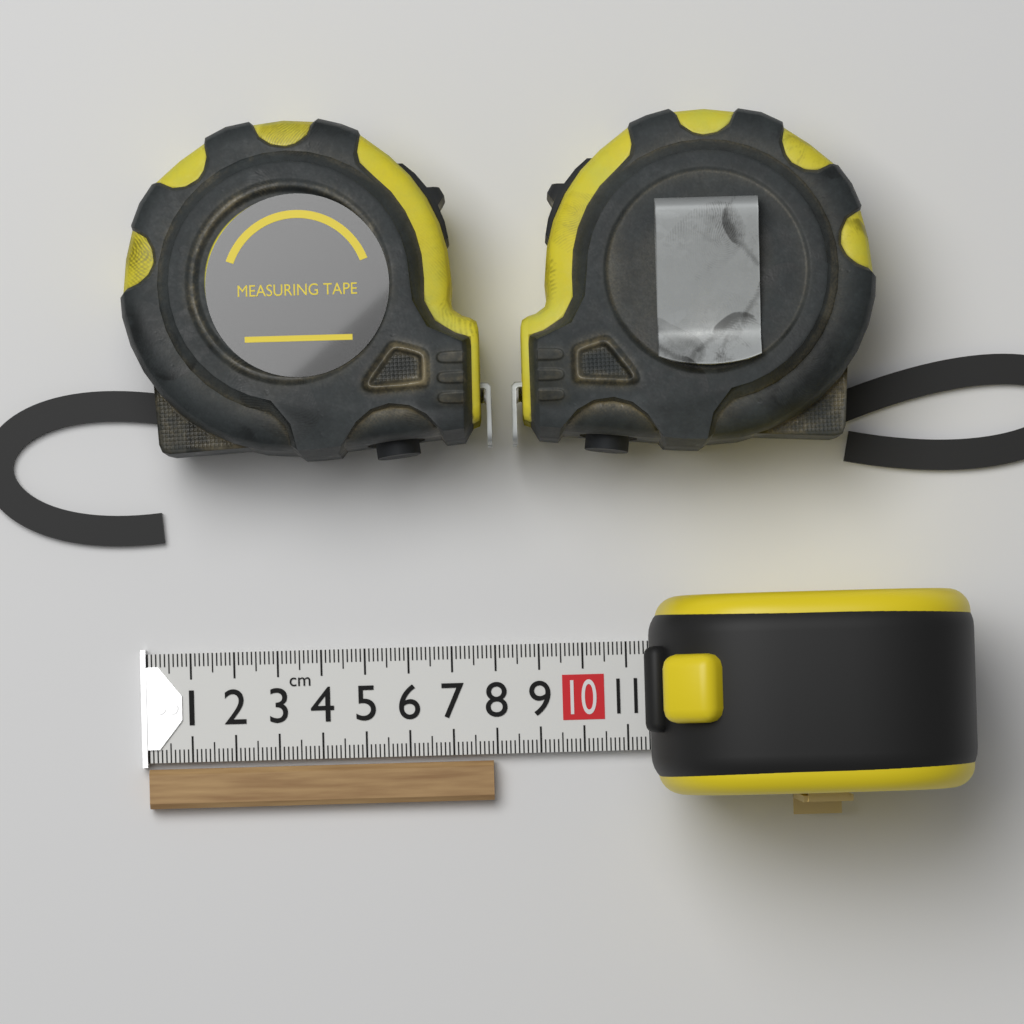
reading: 7.9 cm
